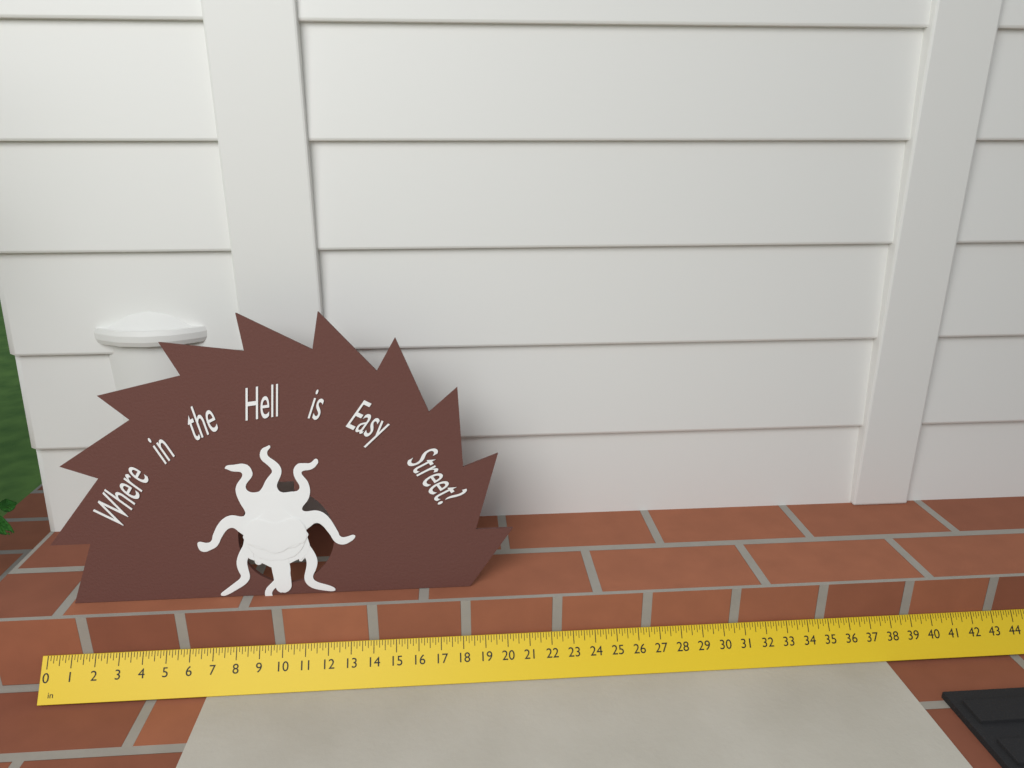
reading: 20.375 in
